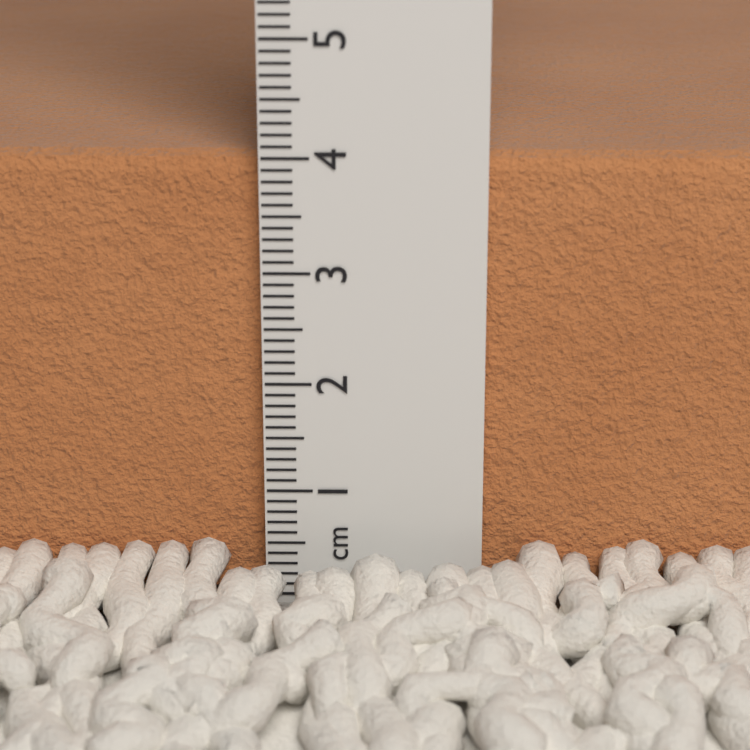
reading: 4.0 cm
